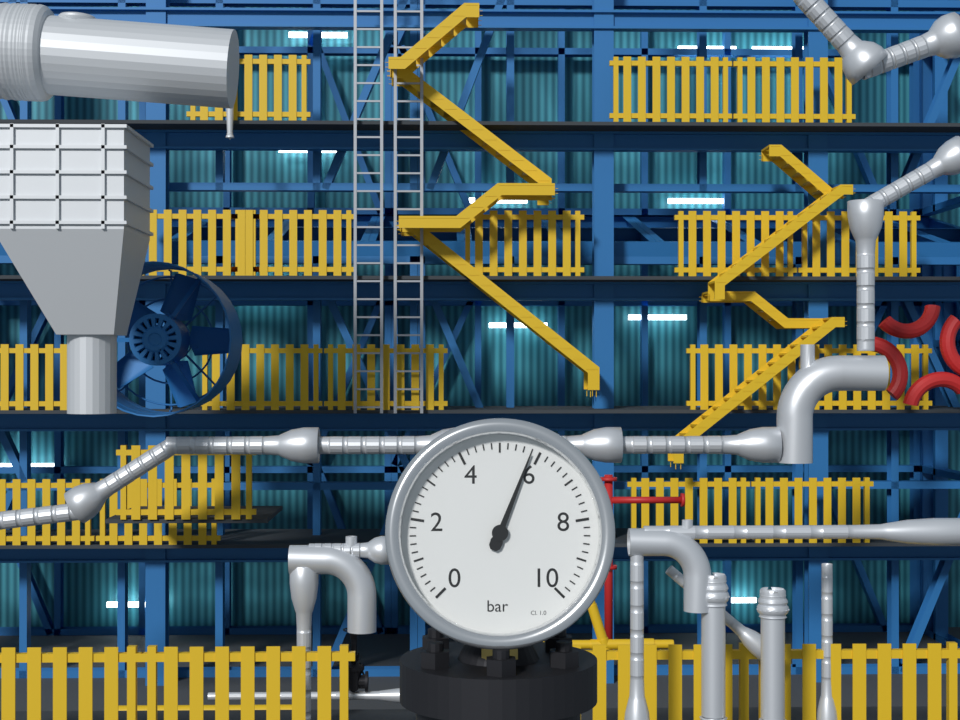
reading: 5.8 bar
